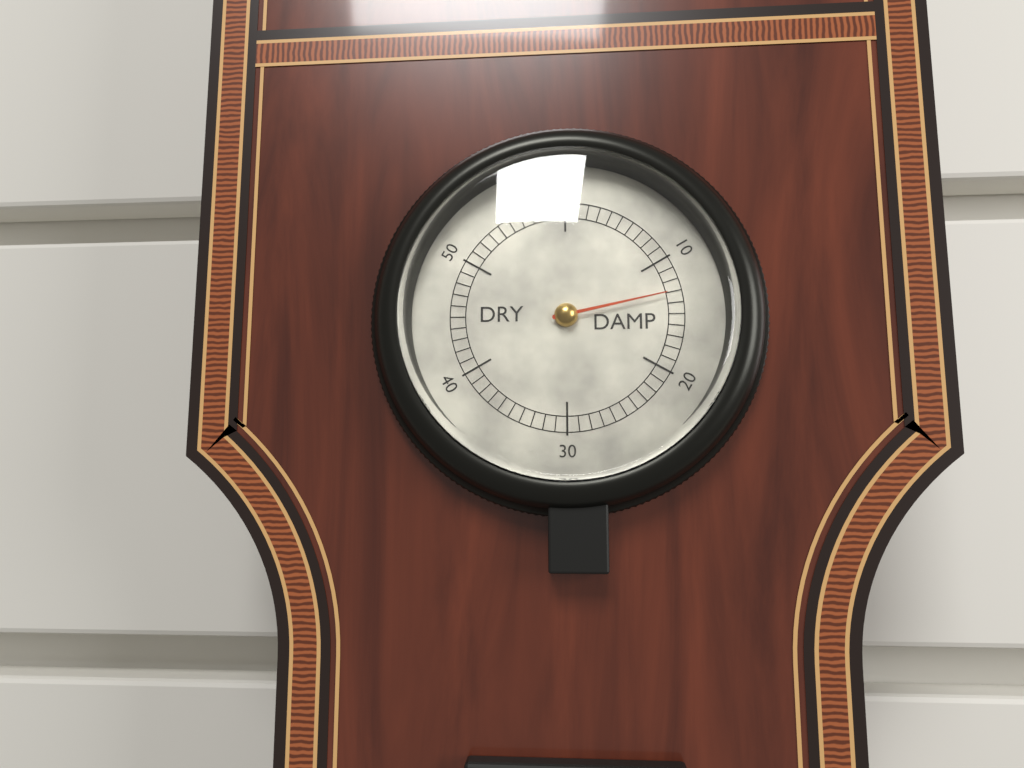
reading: 13 (no unit)
